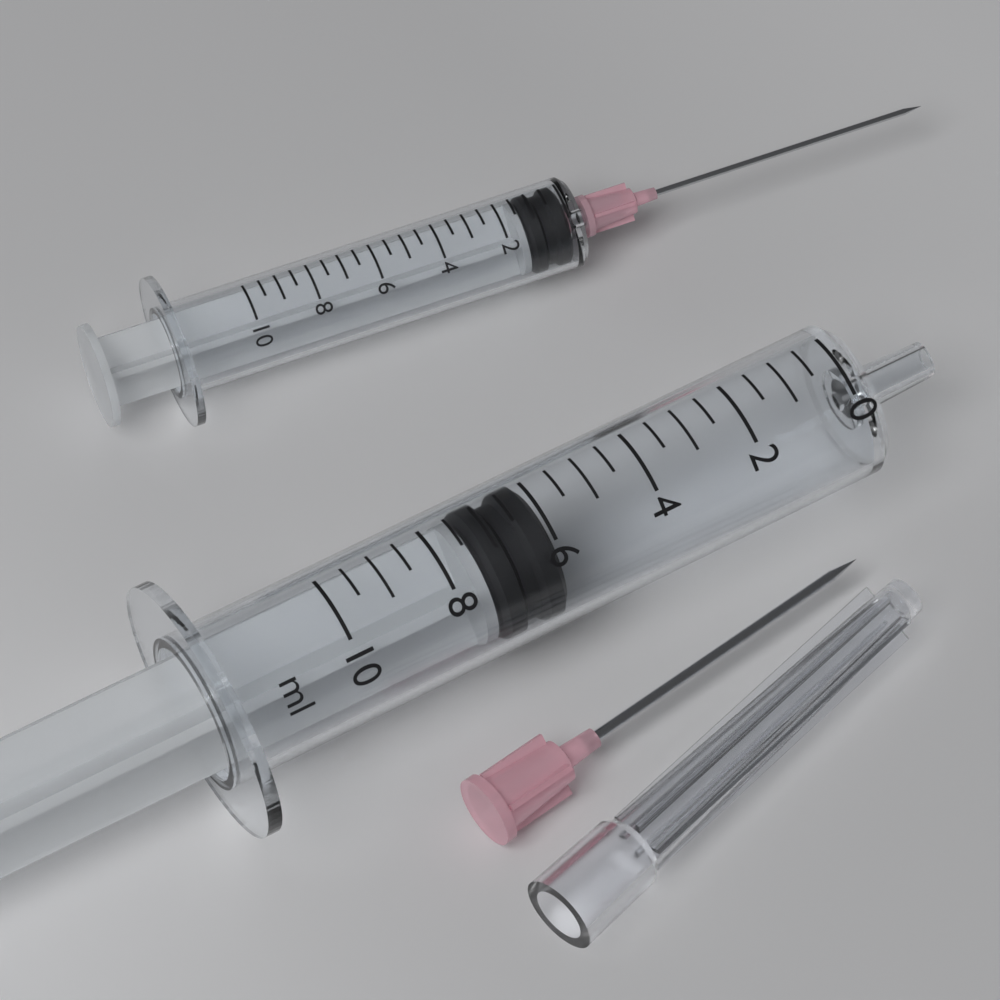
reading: 6.0 ml
